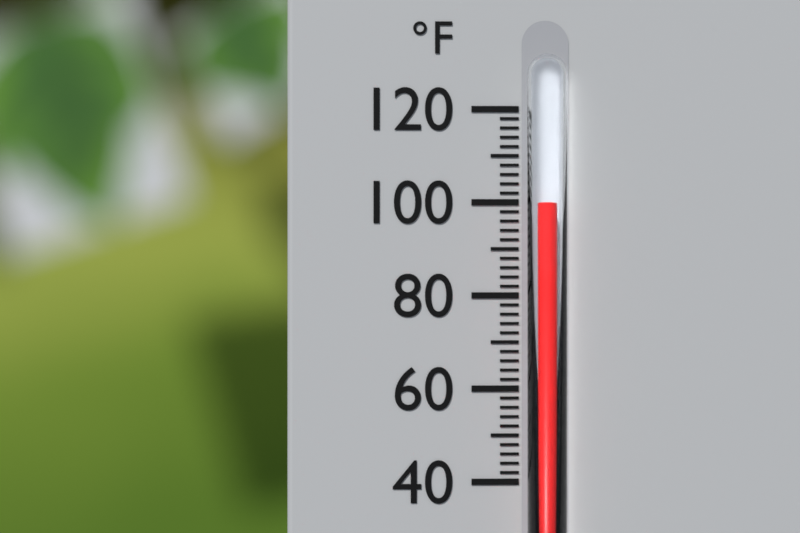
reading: 100 °F
